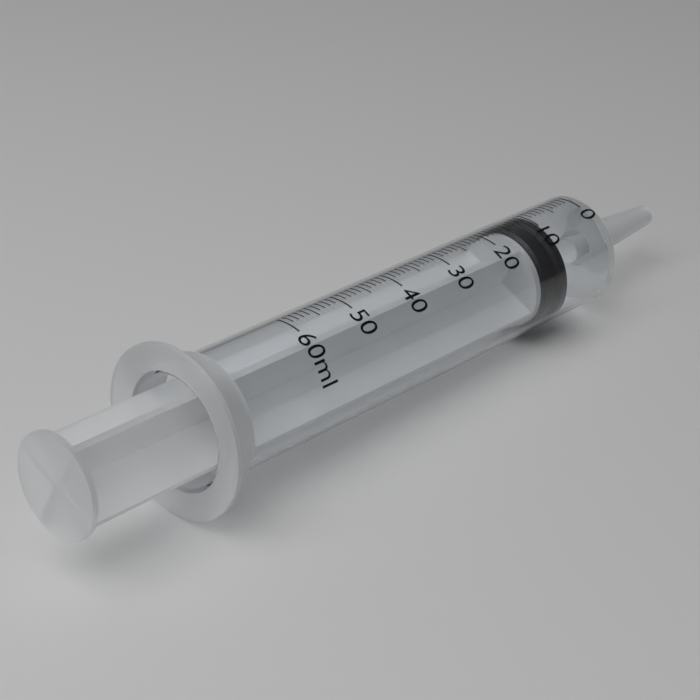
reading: 9 ml
